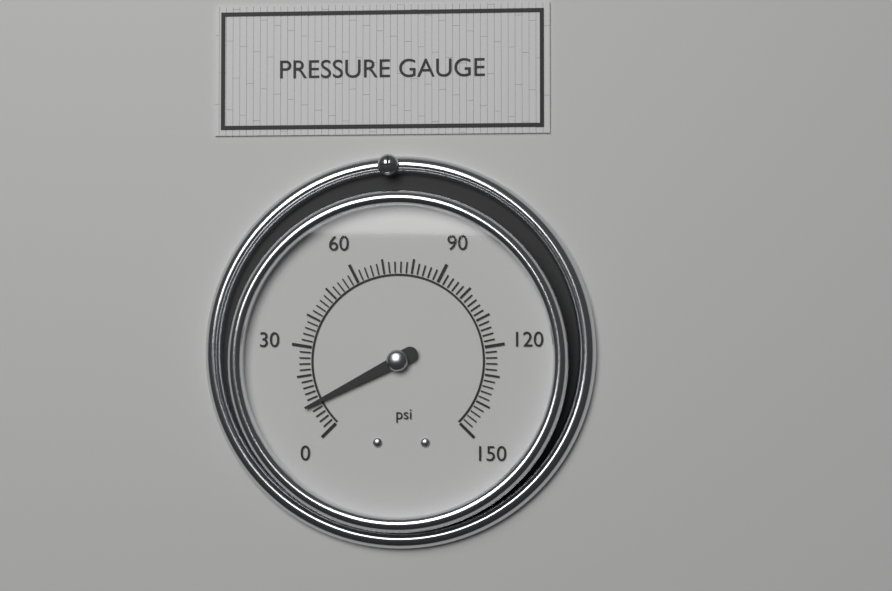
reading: 10 psi
